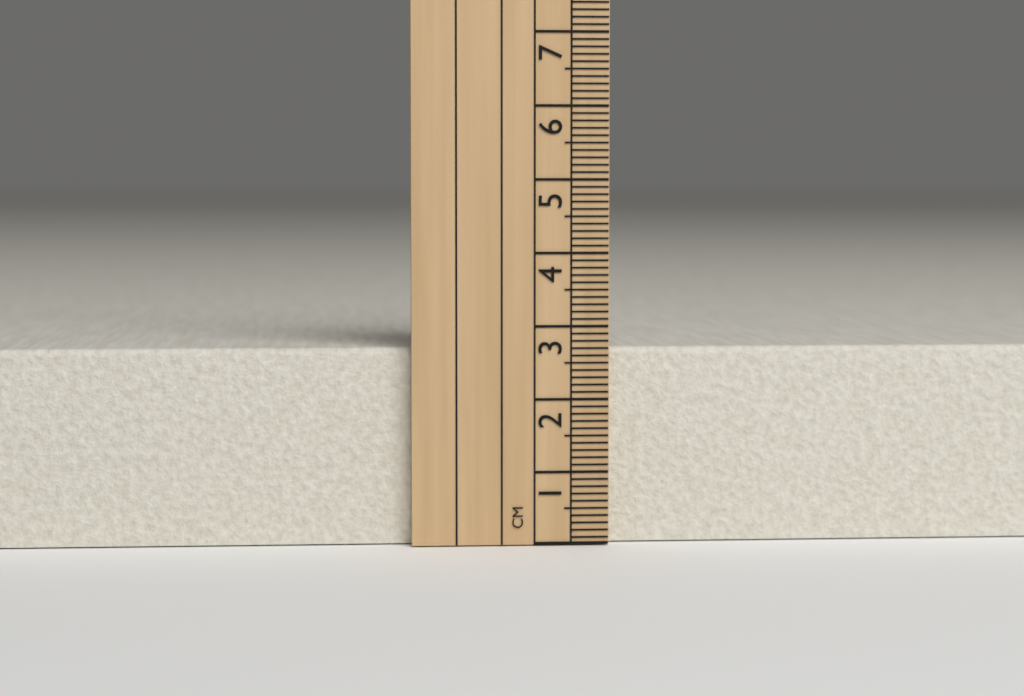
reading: 2.7 cm
